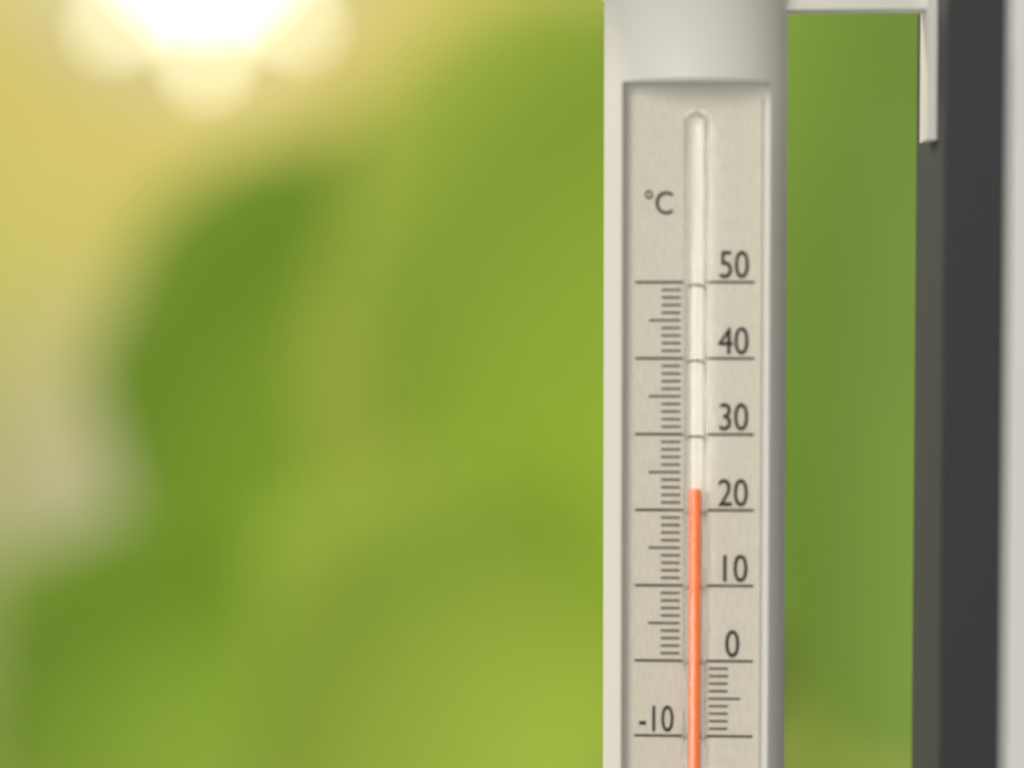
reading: 23 °C
